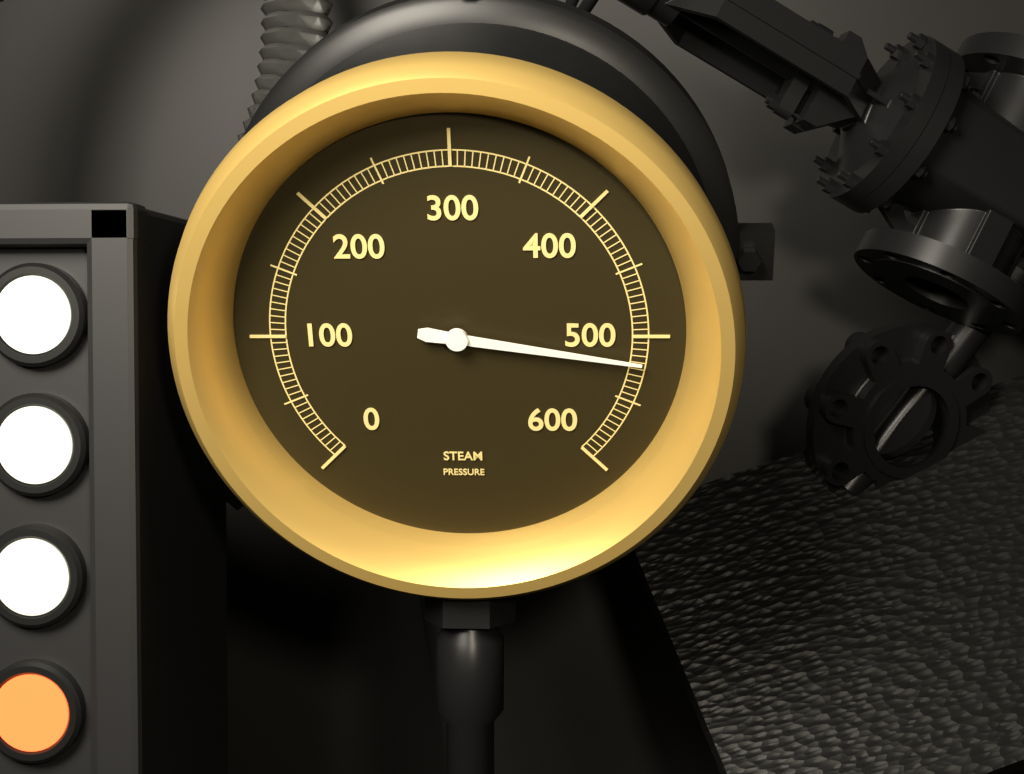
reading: 520 (no unit)
